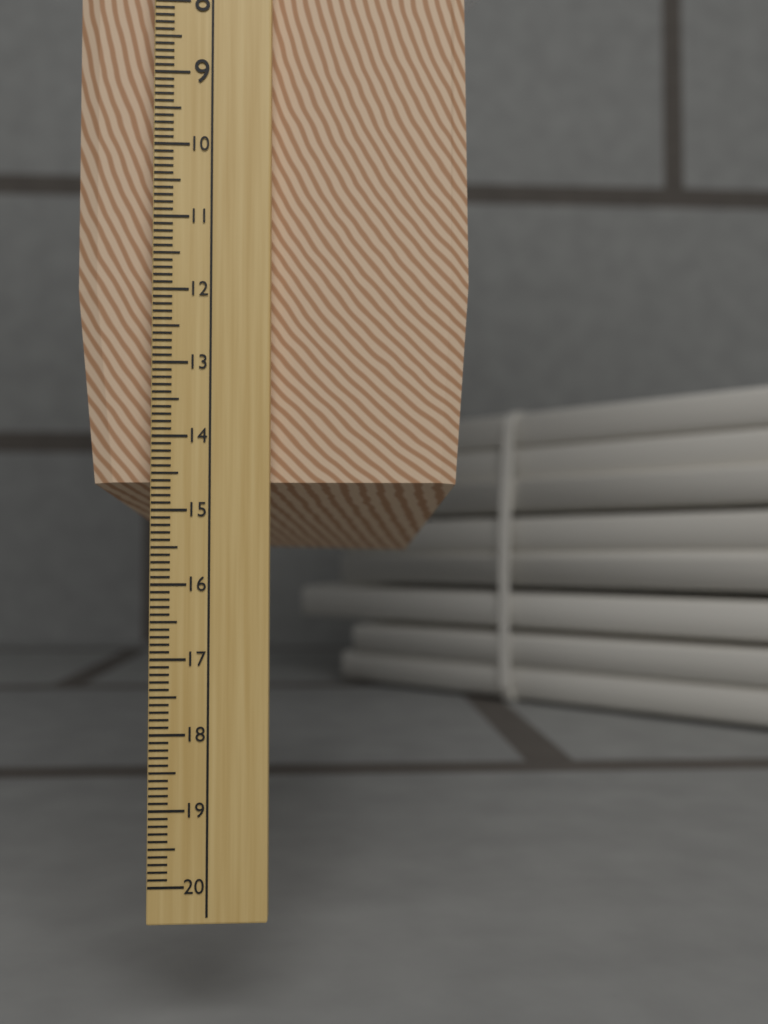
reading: 15.5 cm
